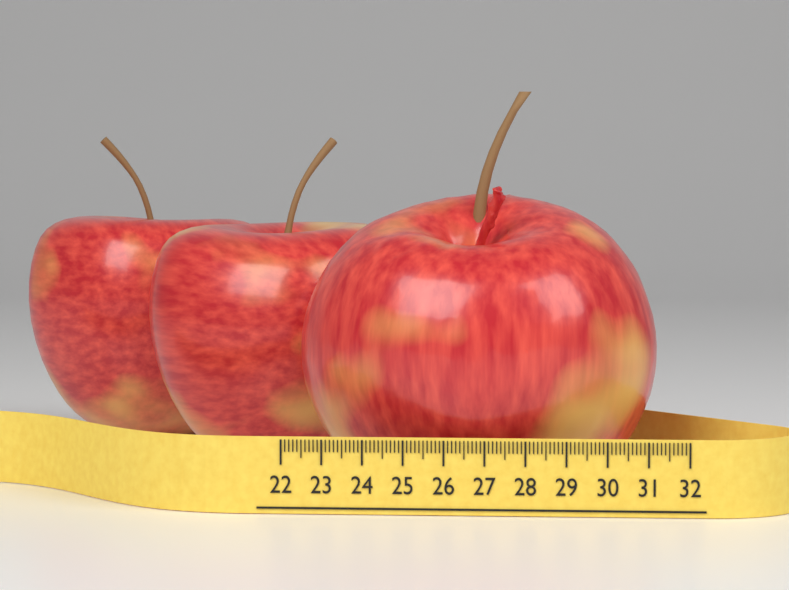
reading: 31.2 (no unit)
